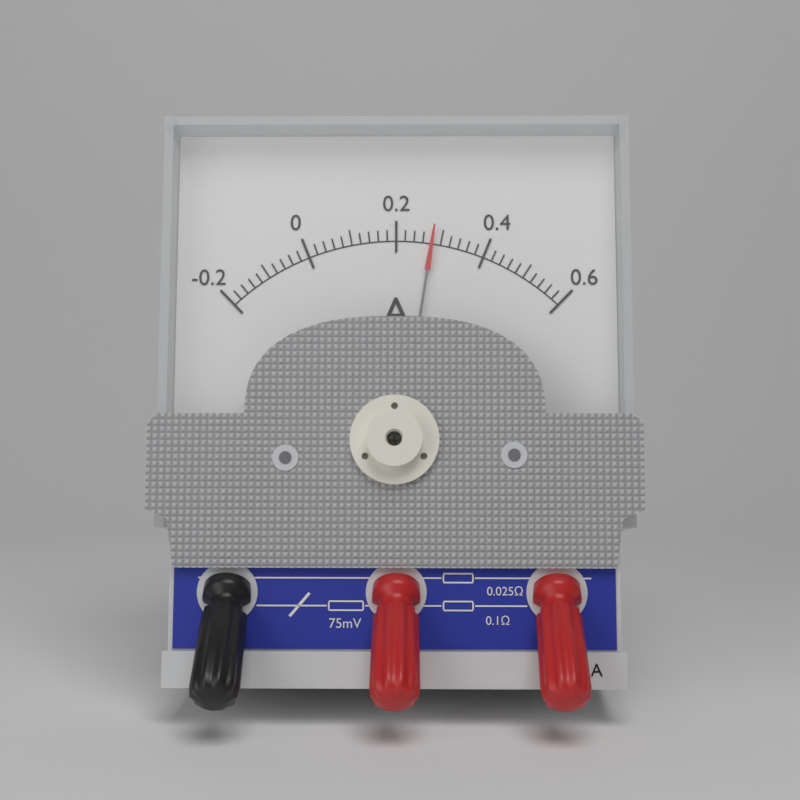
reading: 0.28 A
